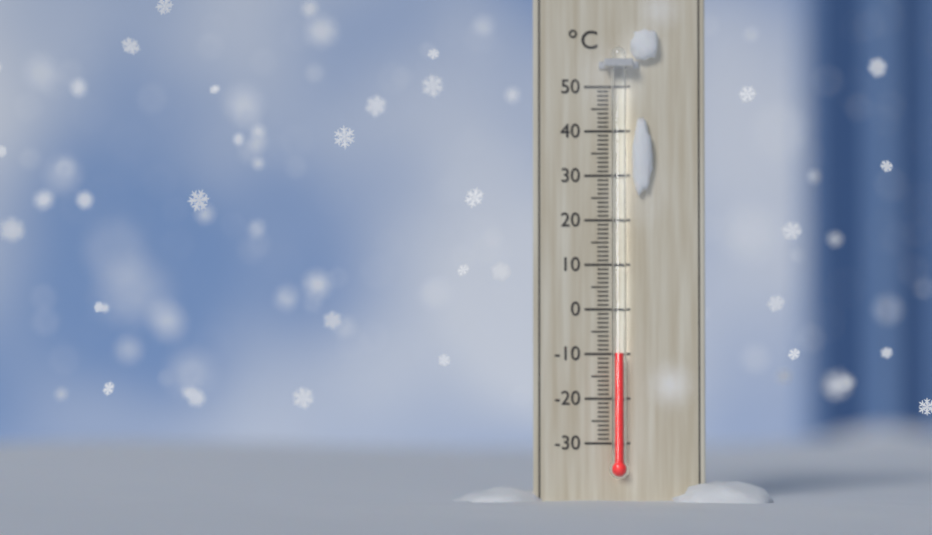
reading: -10 °C
